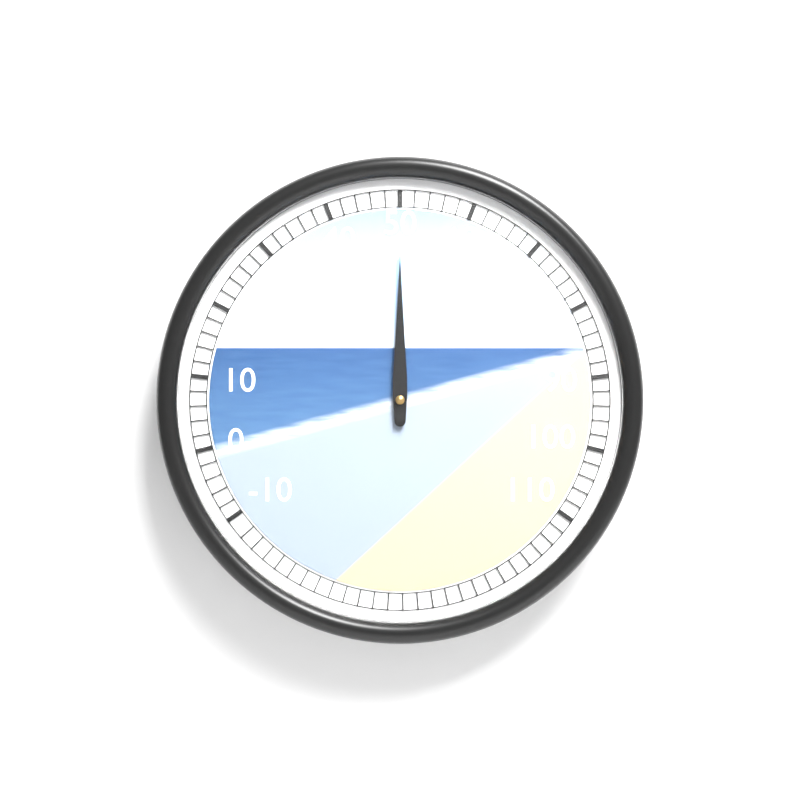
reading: 50 (no unit)
